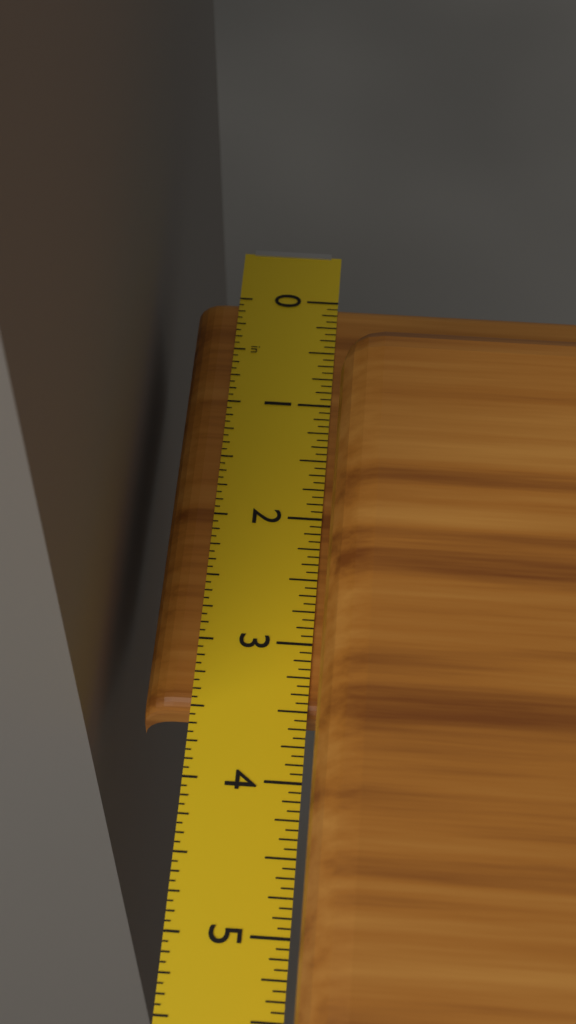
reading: 3.5000 in
